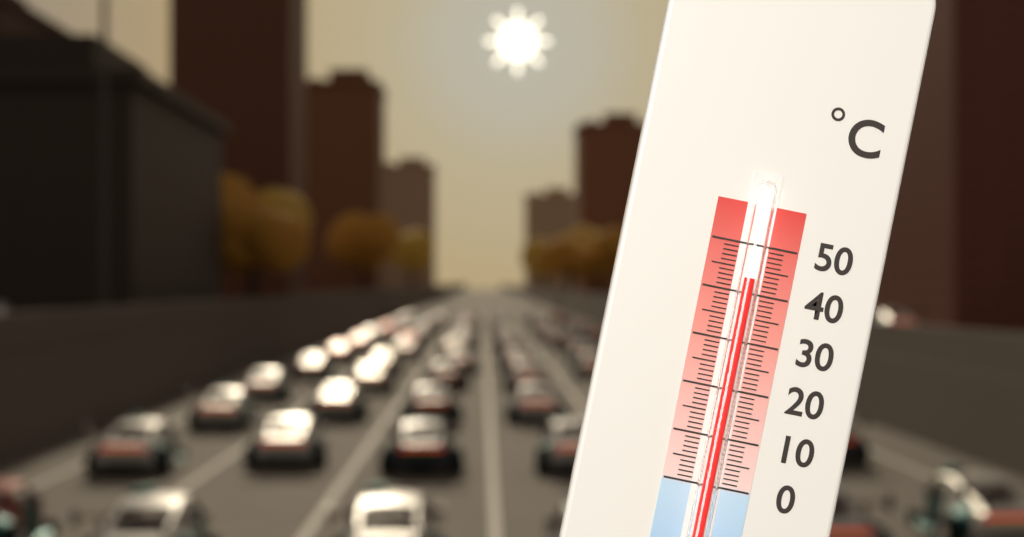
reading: 43 °C
